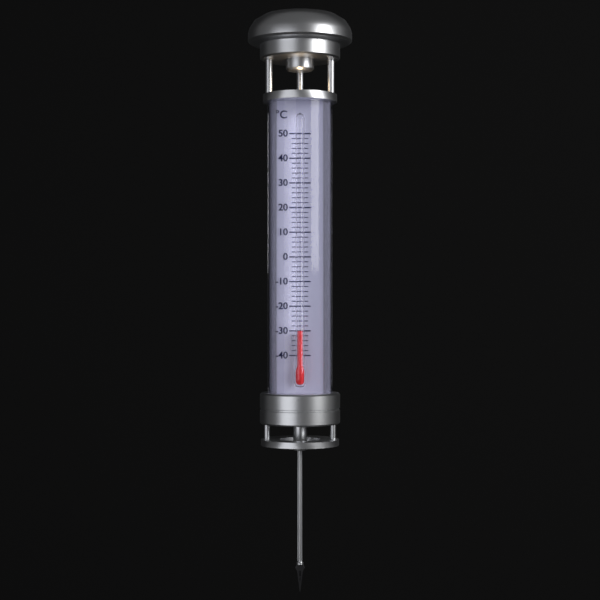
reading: -30 °C
